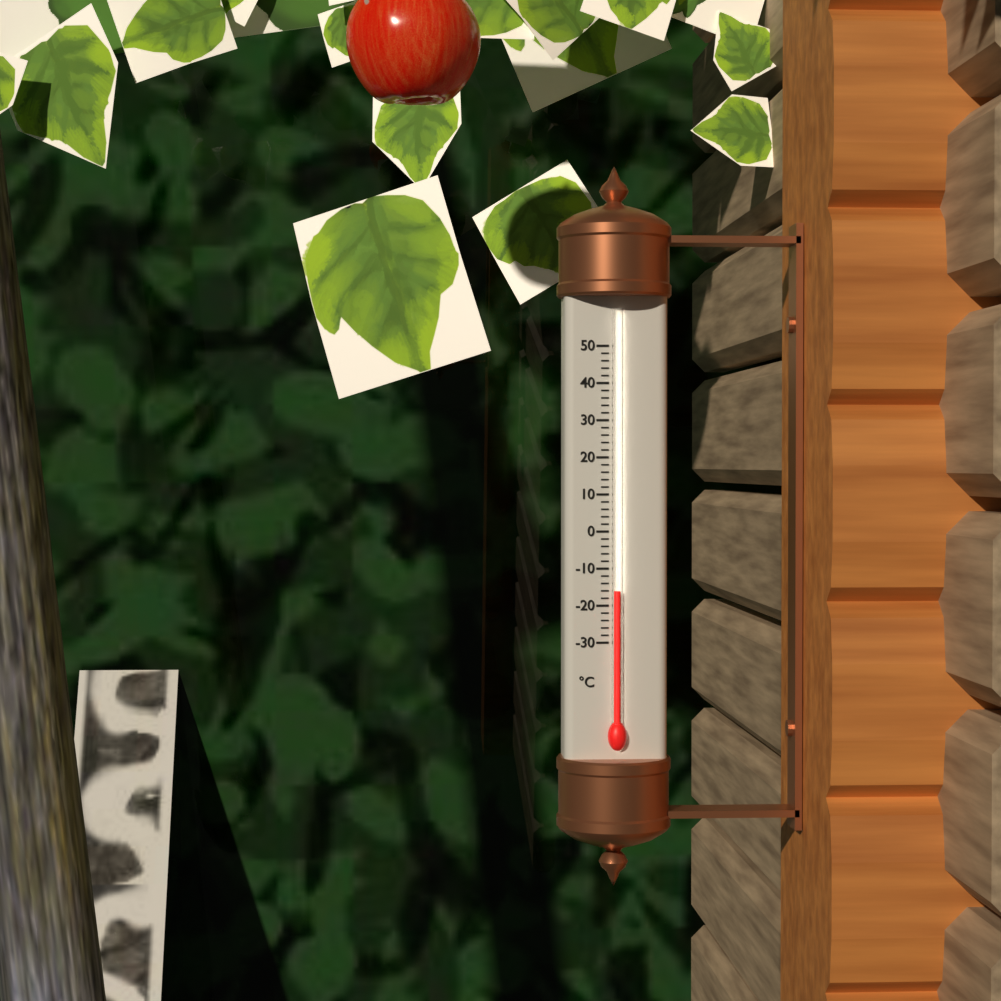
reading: -16 °C
